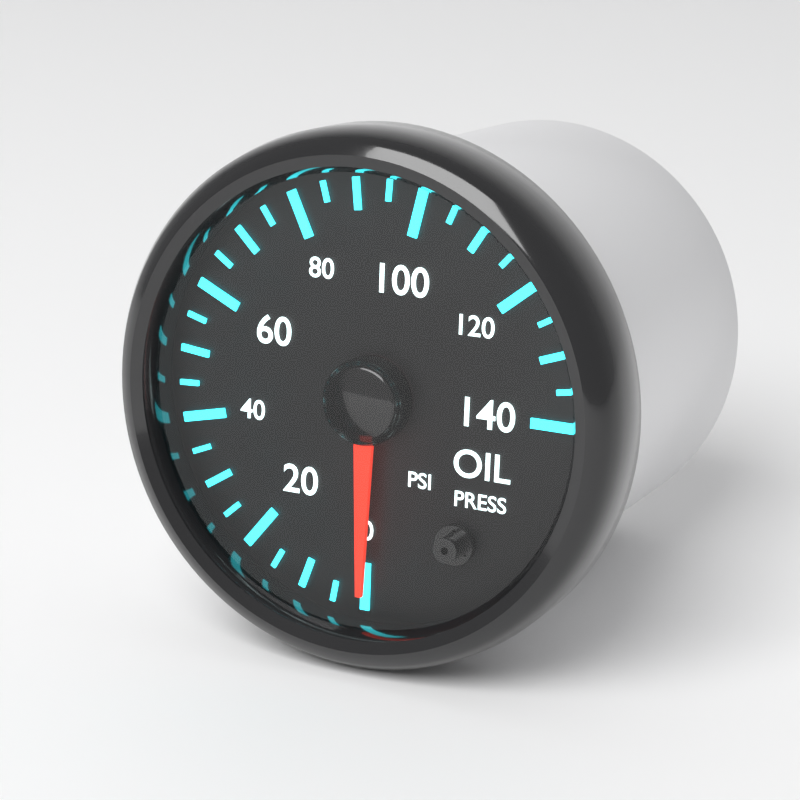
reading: 0 psi
